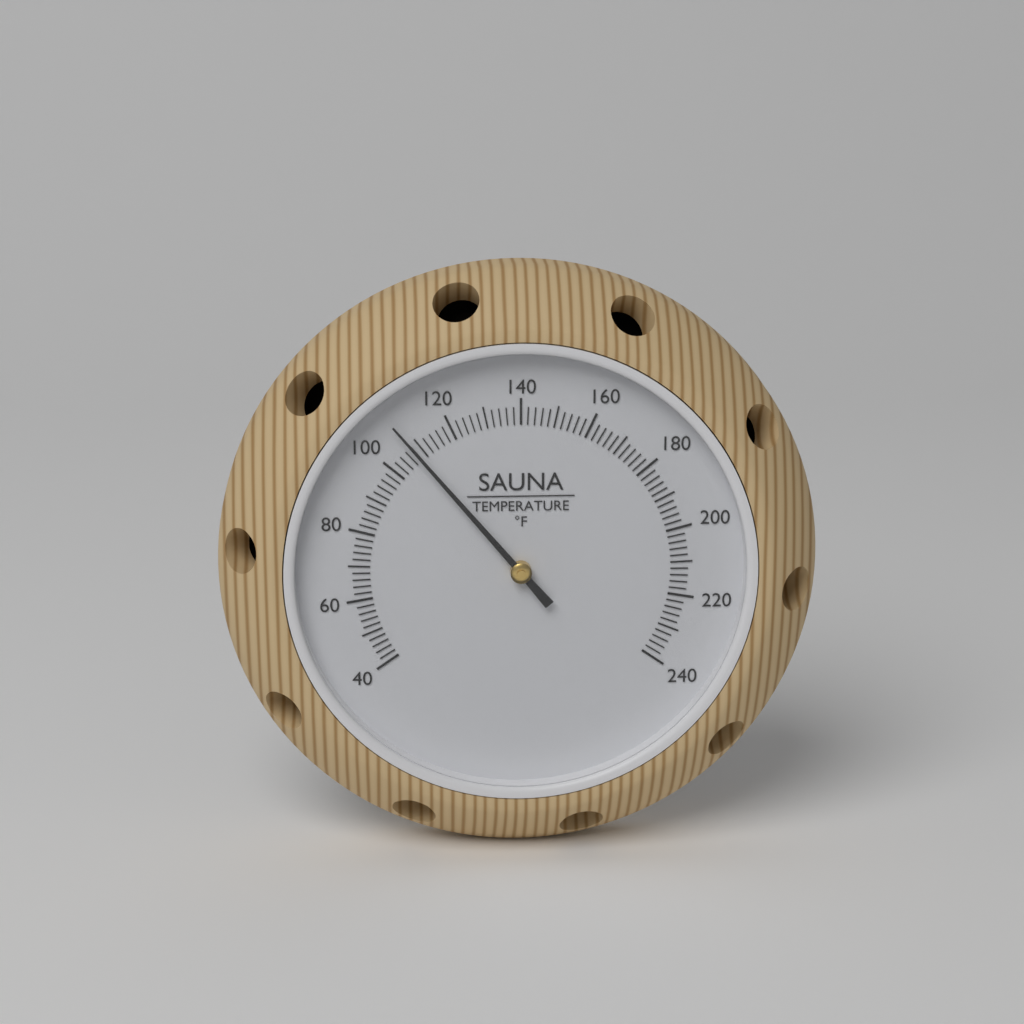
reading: 108 °F
